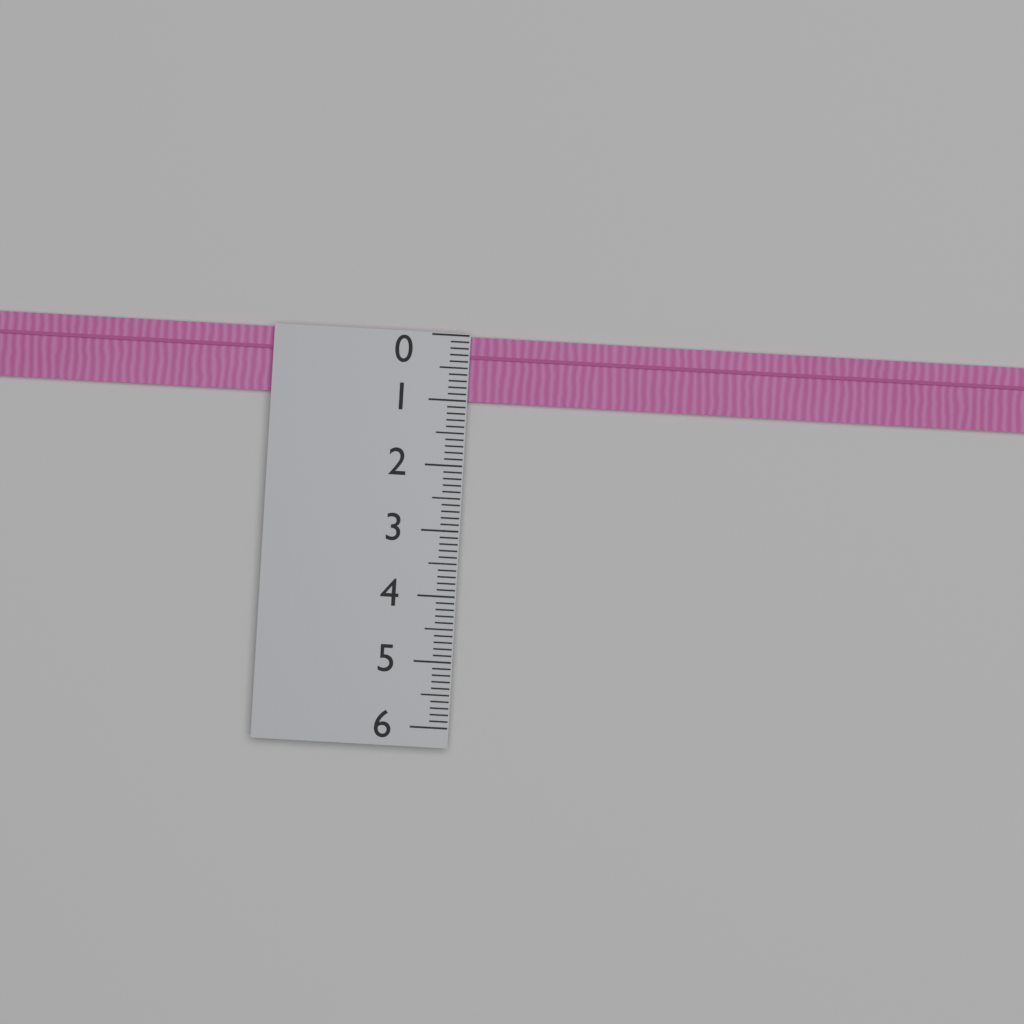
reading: 1.0 (no unit)
